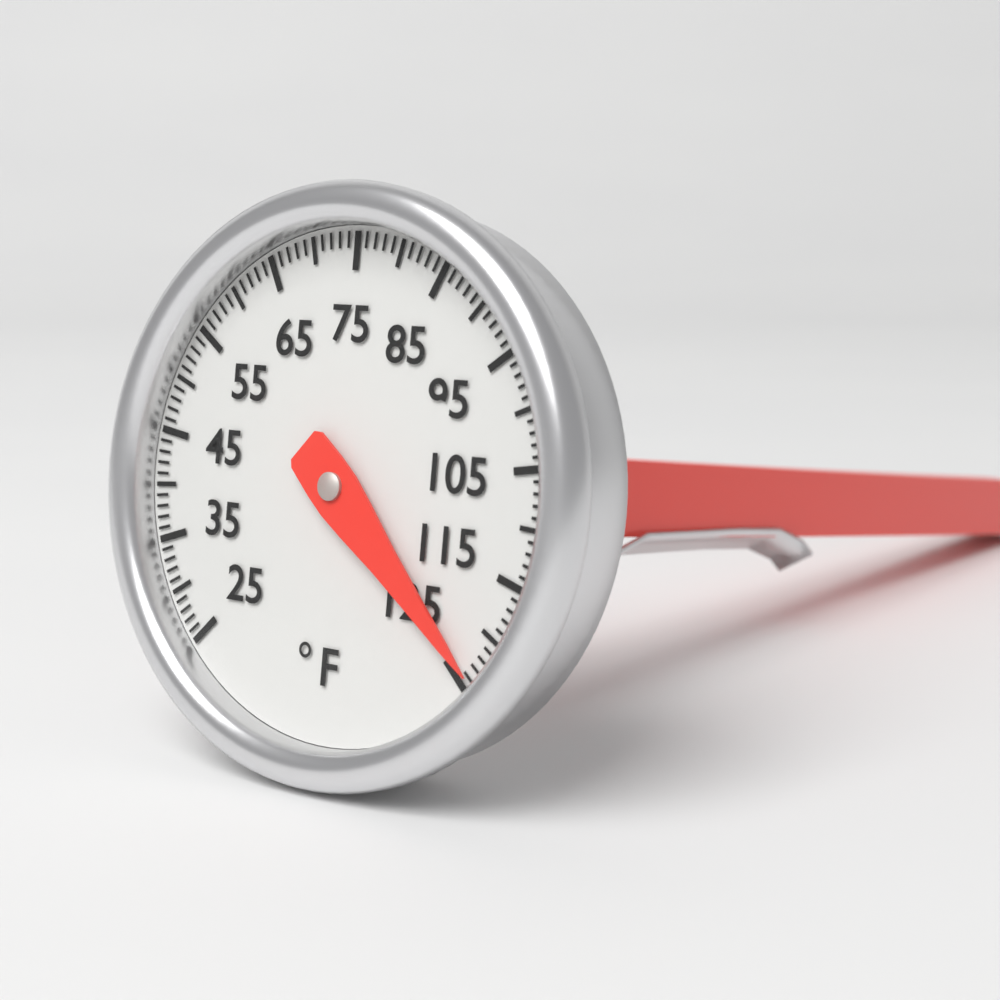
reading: 124 °F
